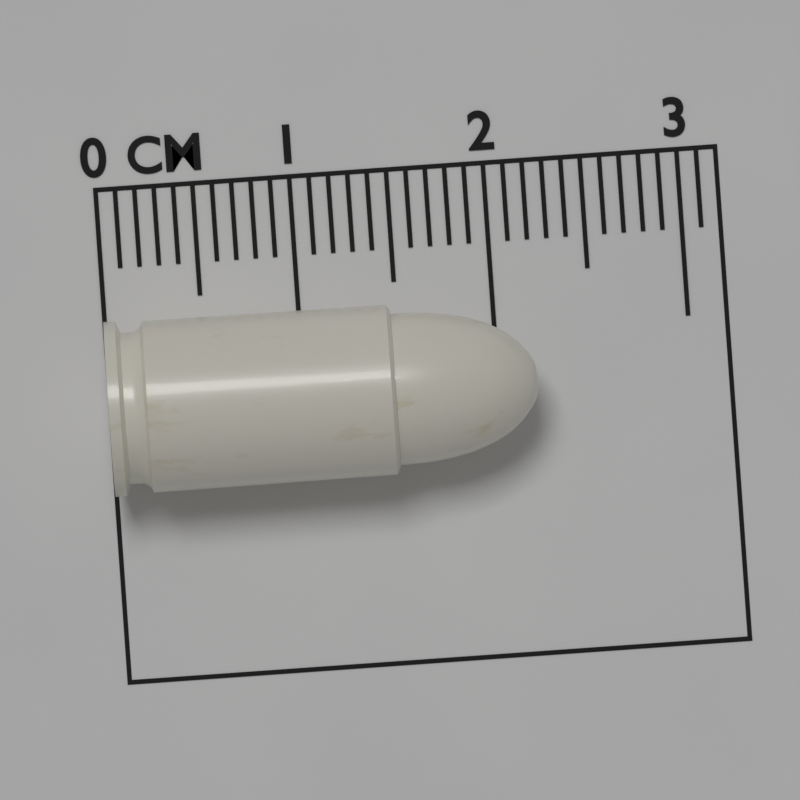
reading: 2.2 cm
